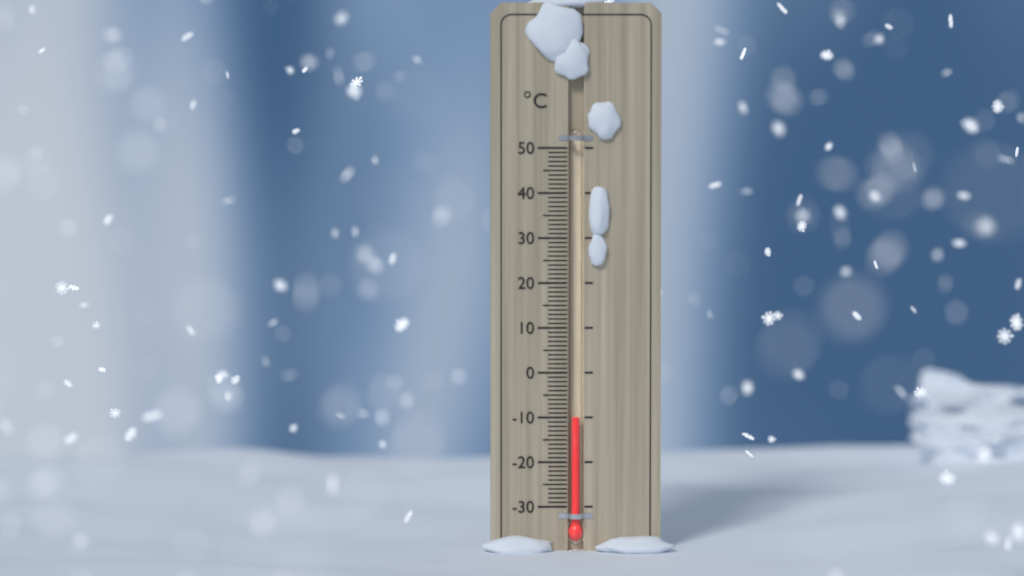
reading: -10 °C
